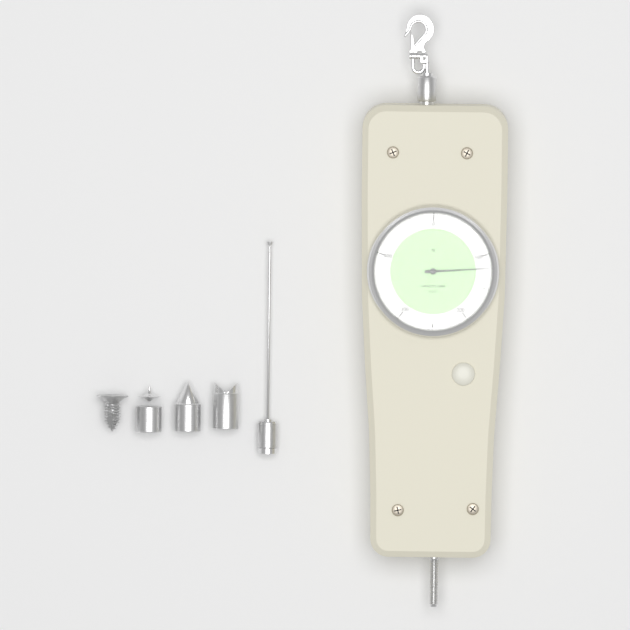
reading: 120 N
